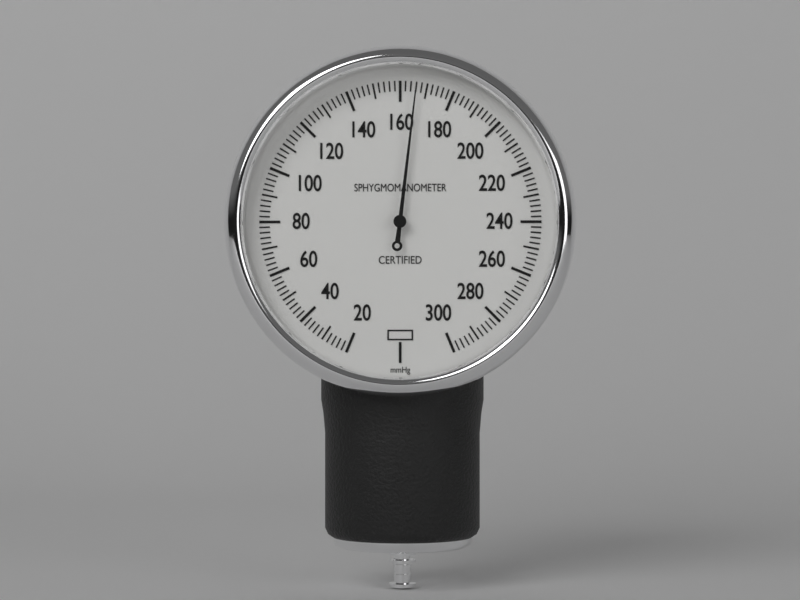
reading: 166 mmHg
